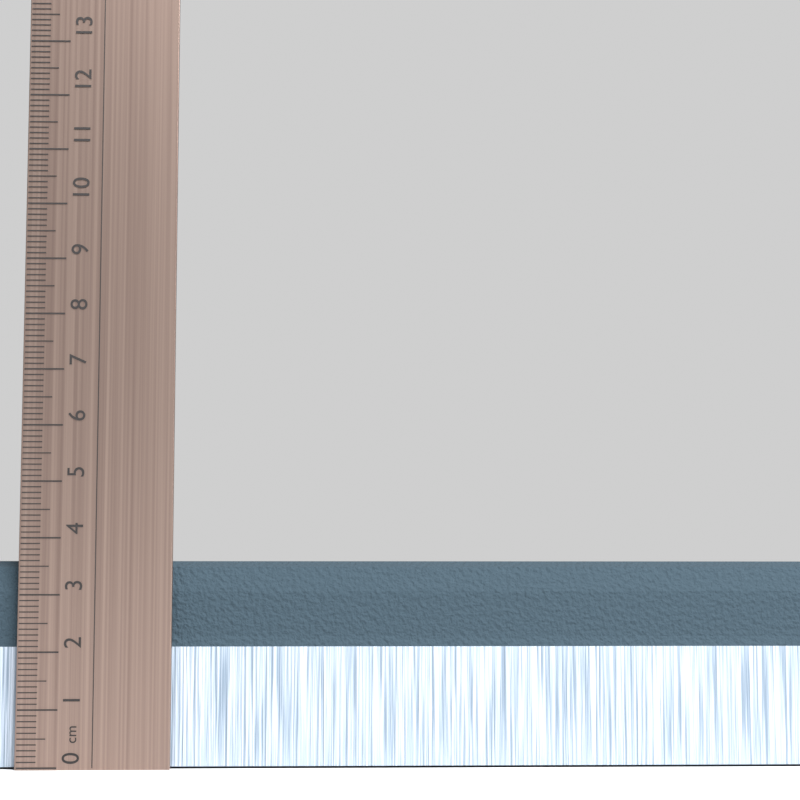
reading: 3.6 cm
